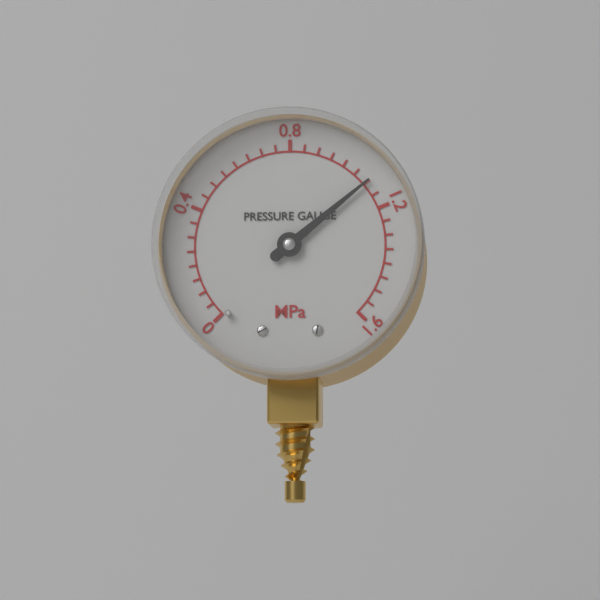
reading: 1.10 MPa
